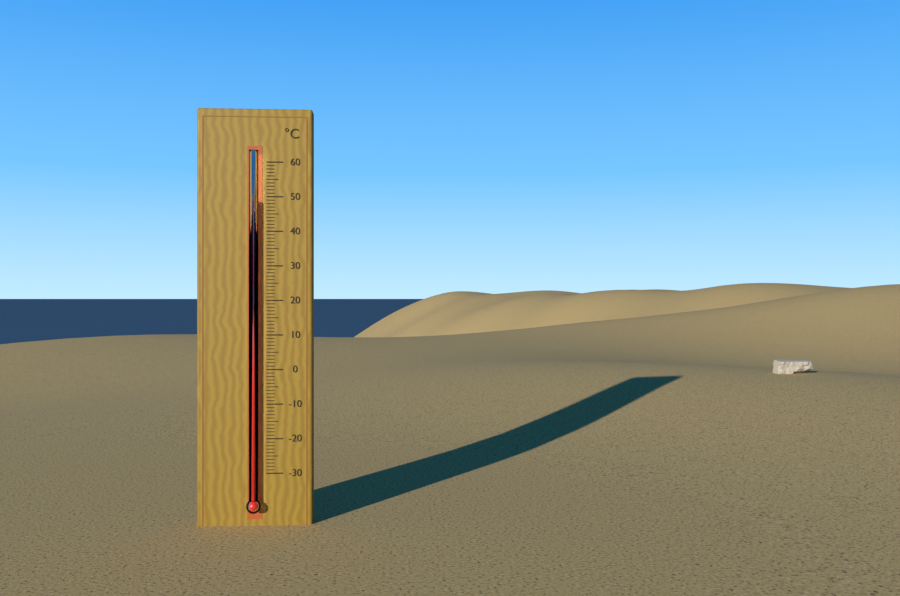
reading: 49 °C
